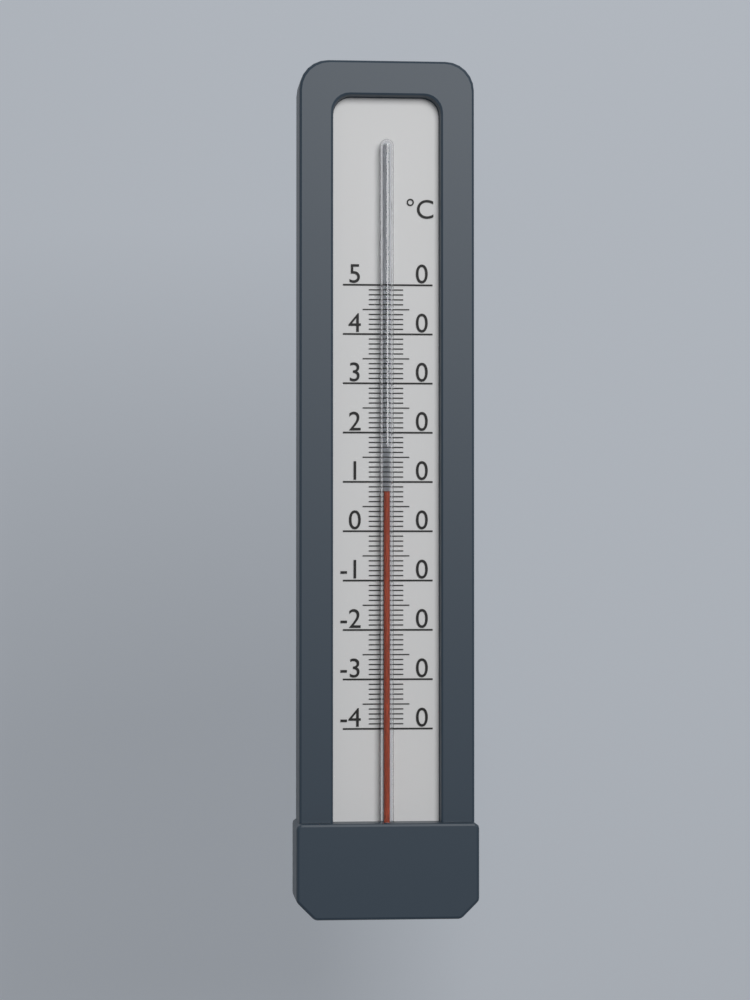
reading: 8 °C
